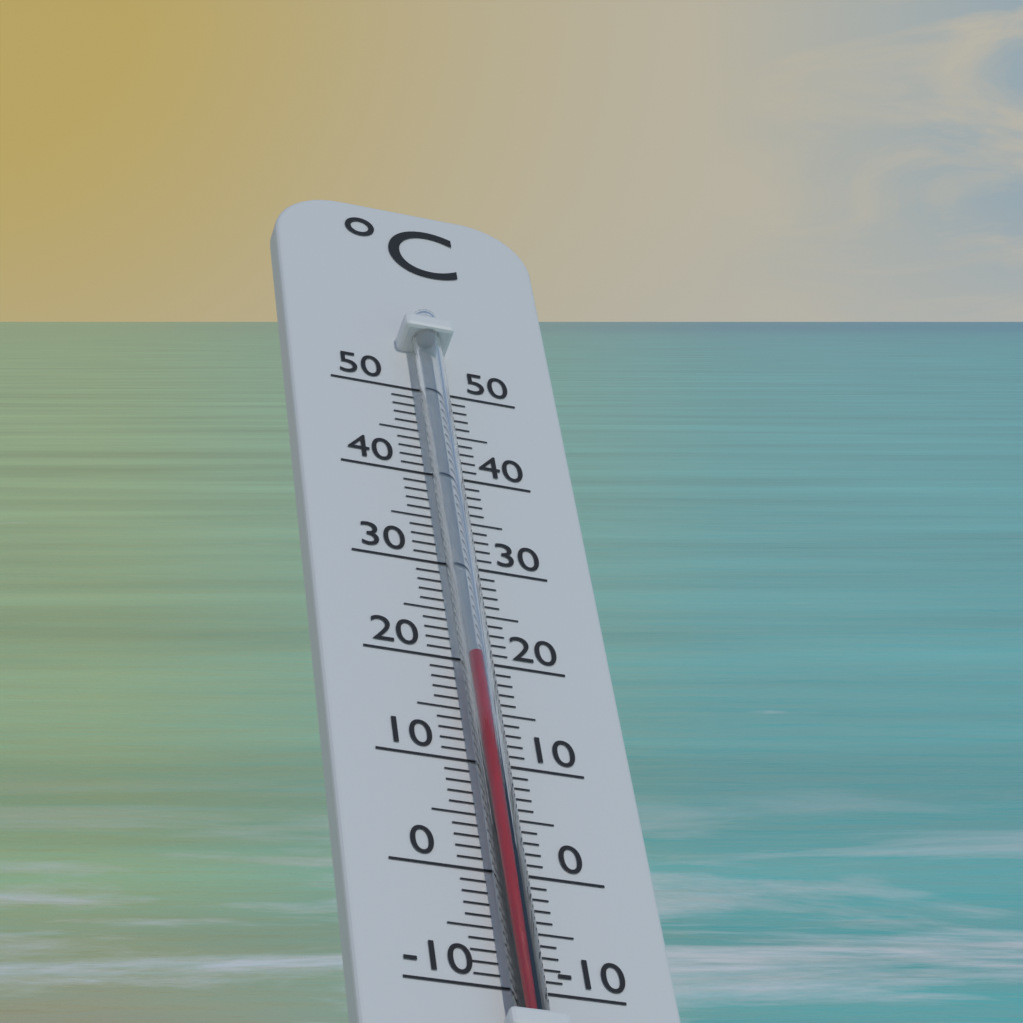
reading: 19 °C
